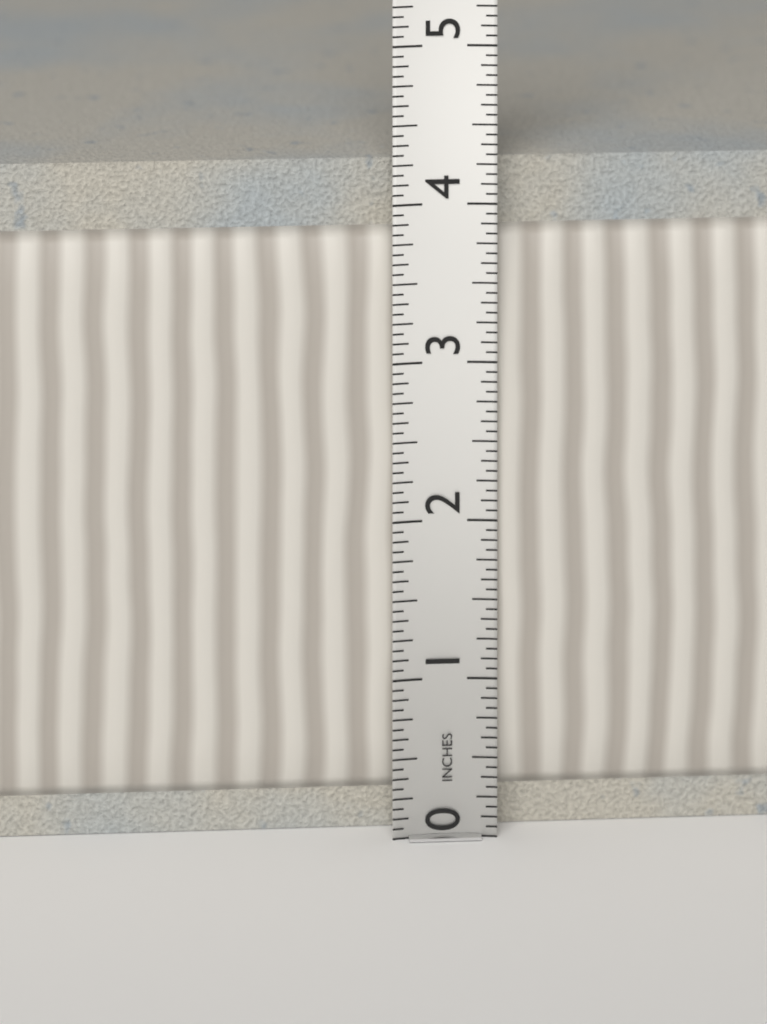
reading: 4.2500 in
